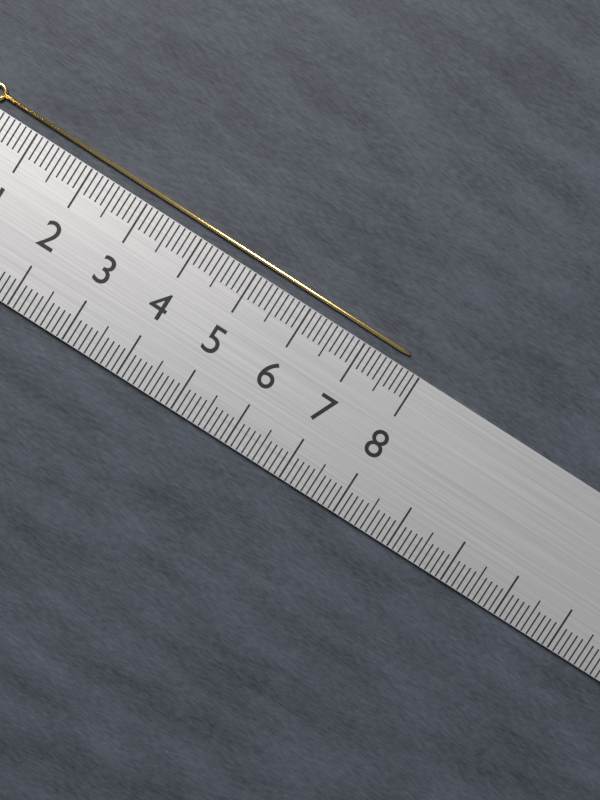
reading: 7.7 cm
